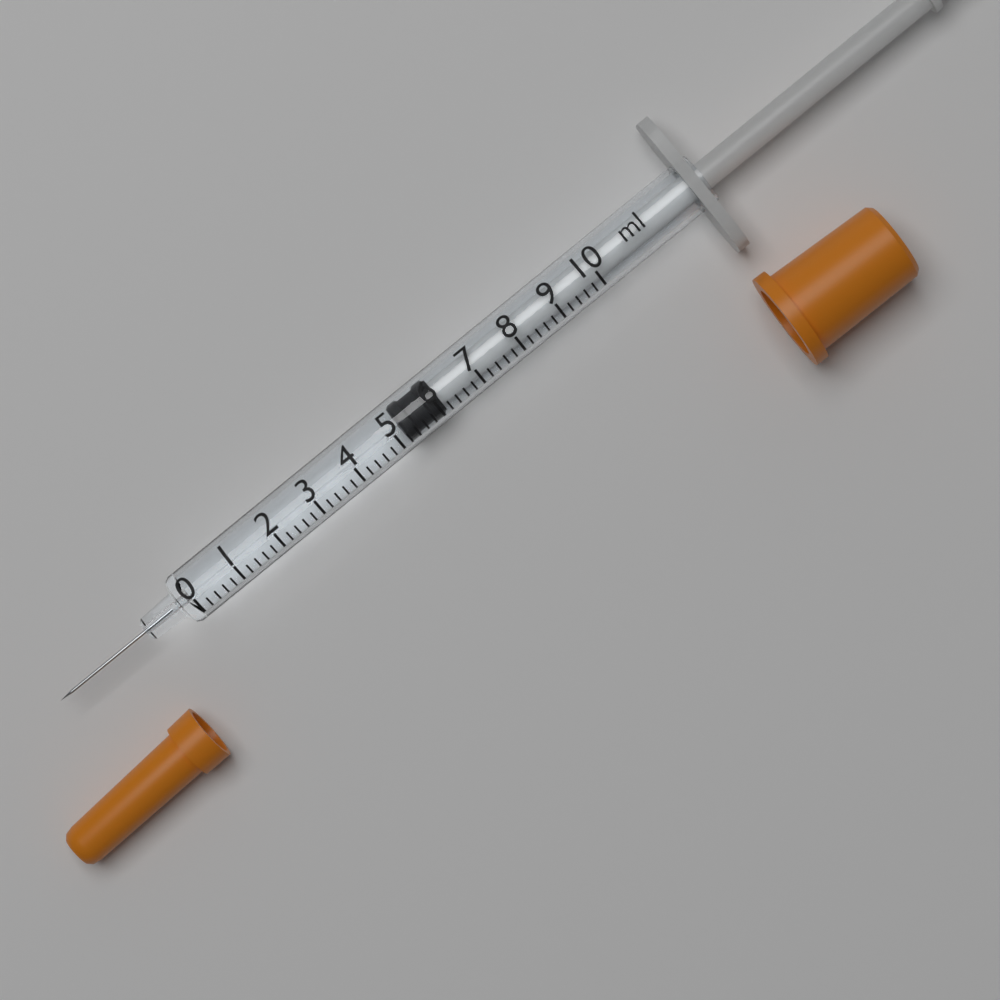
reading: 5.2 ml
